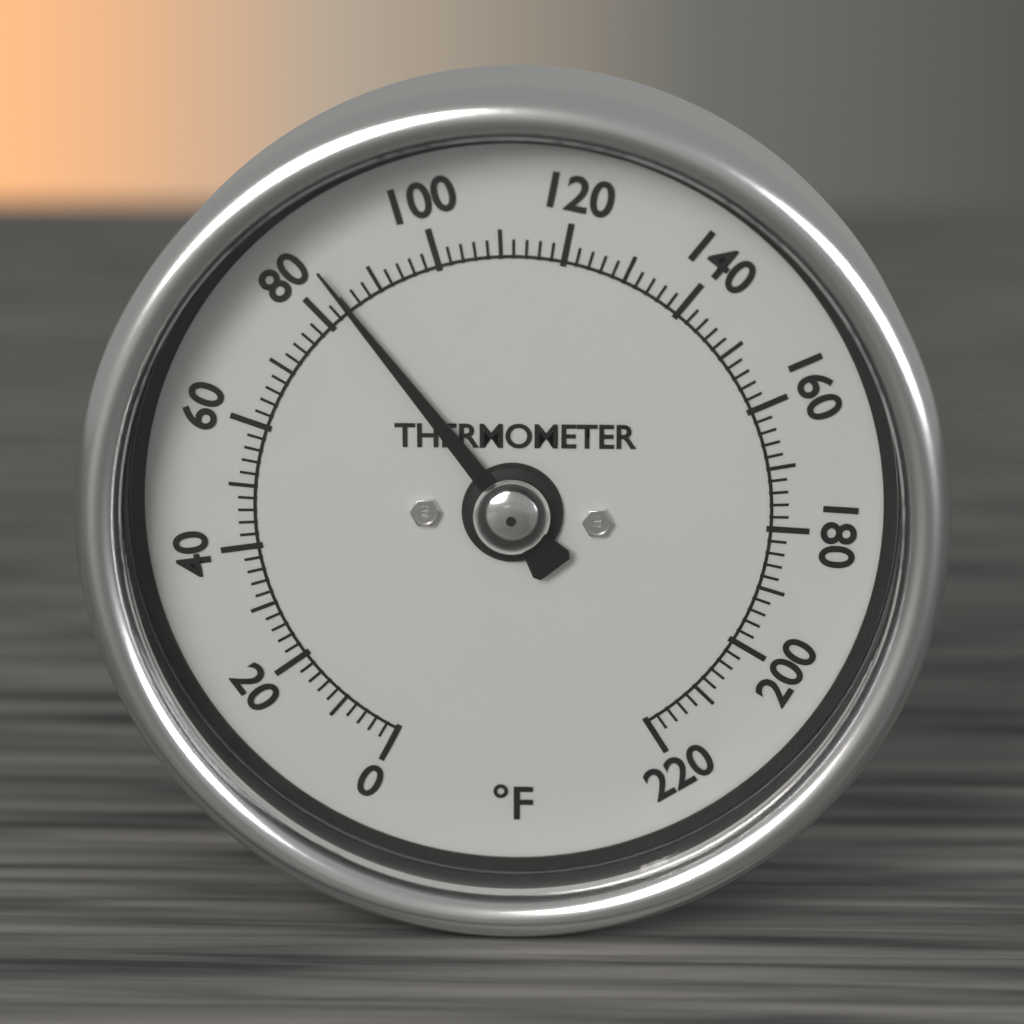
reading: 84 °F
